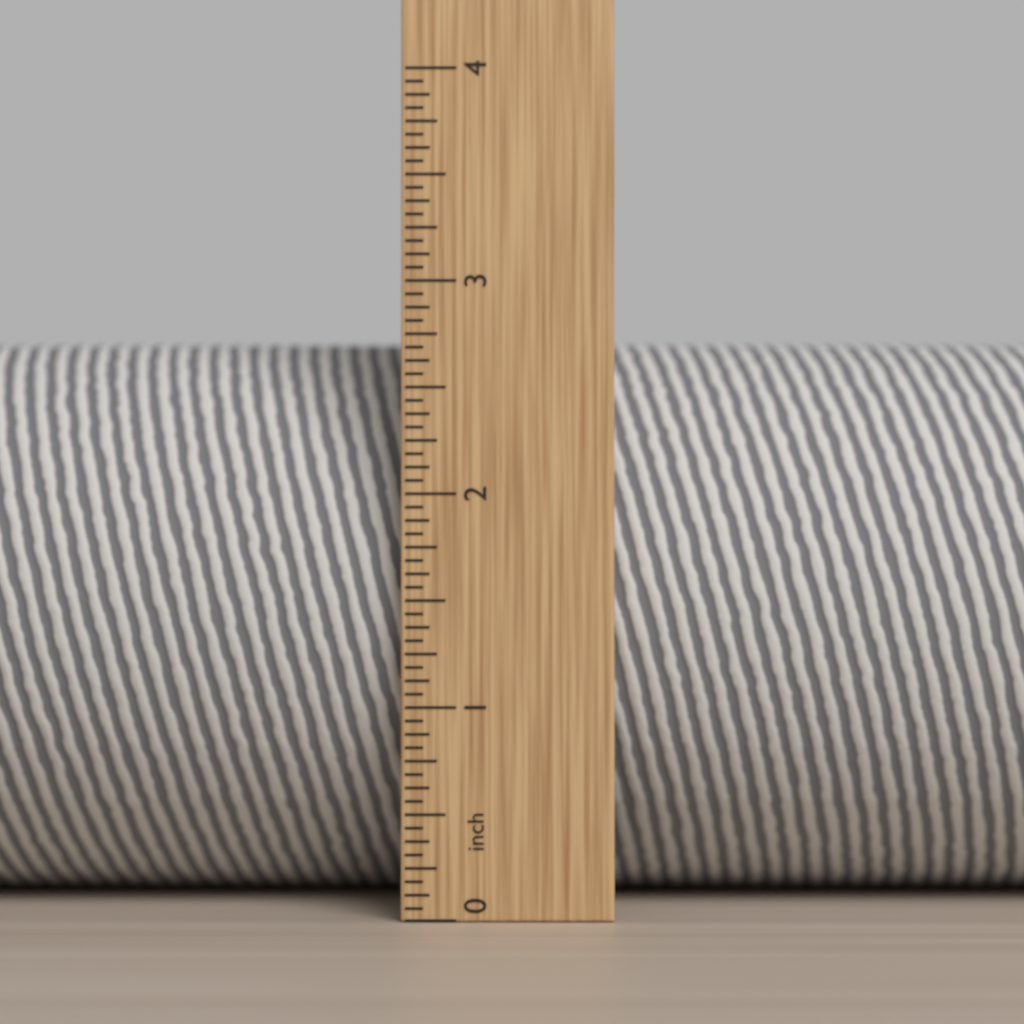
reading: 2.8125 in
